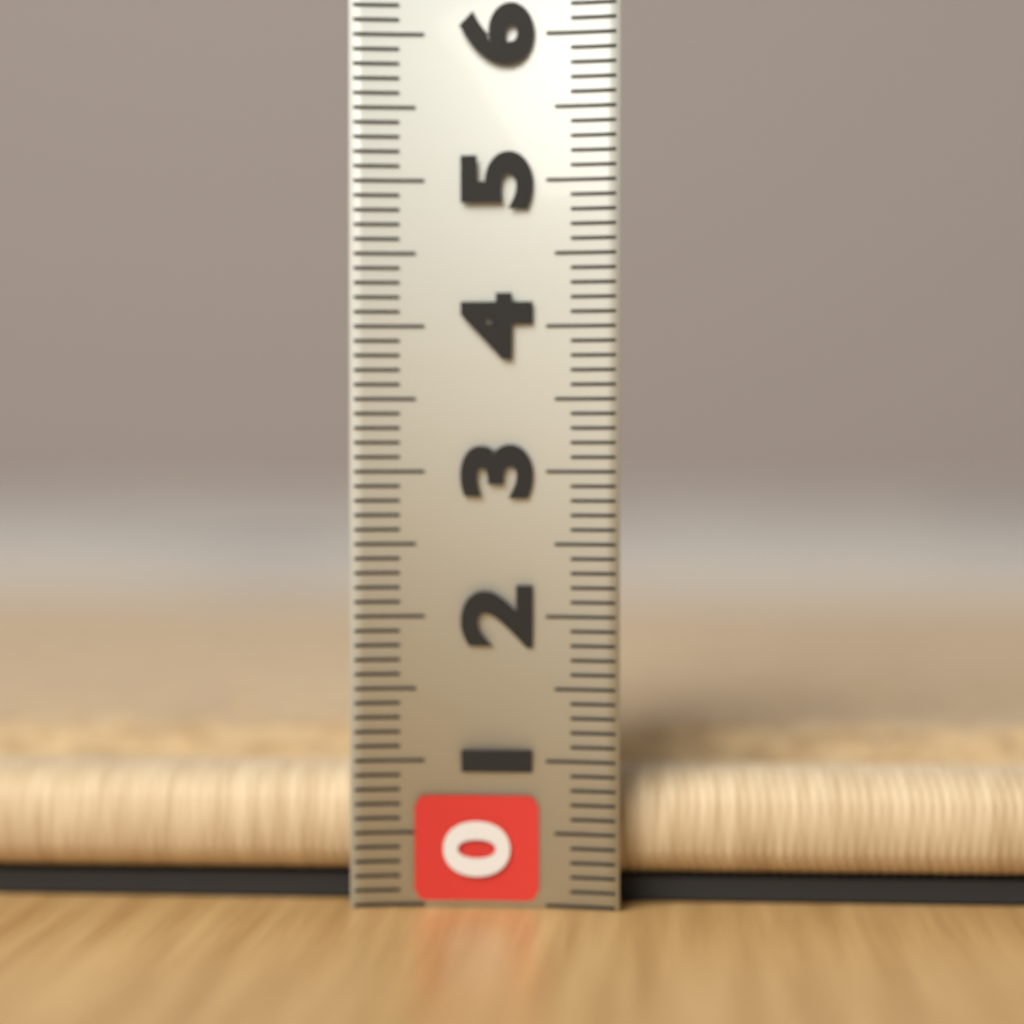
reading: 1.2 (no unit)
